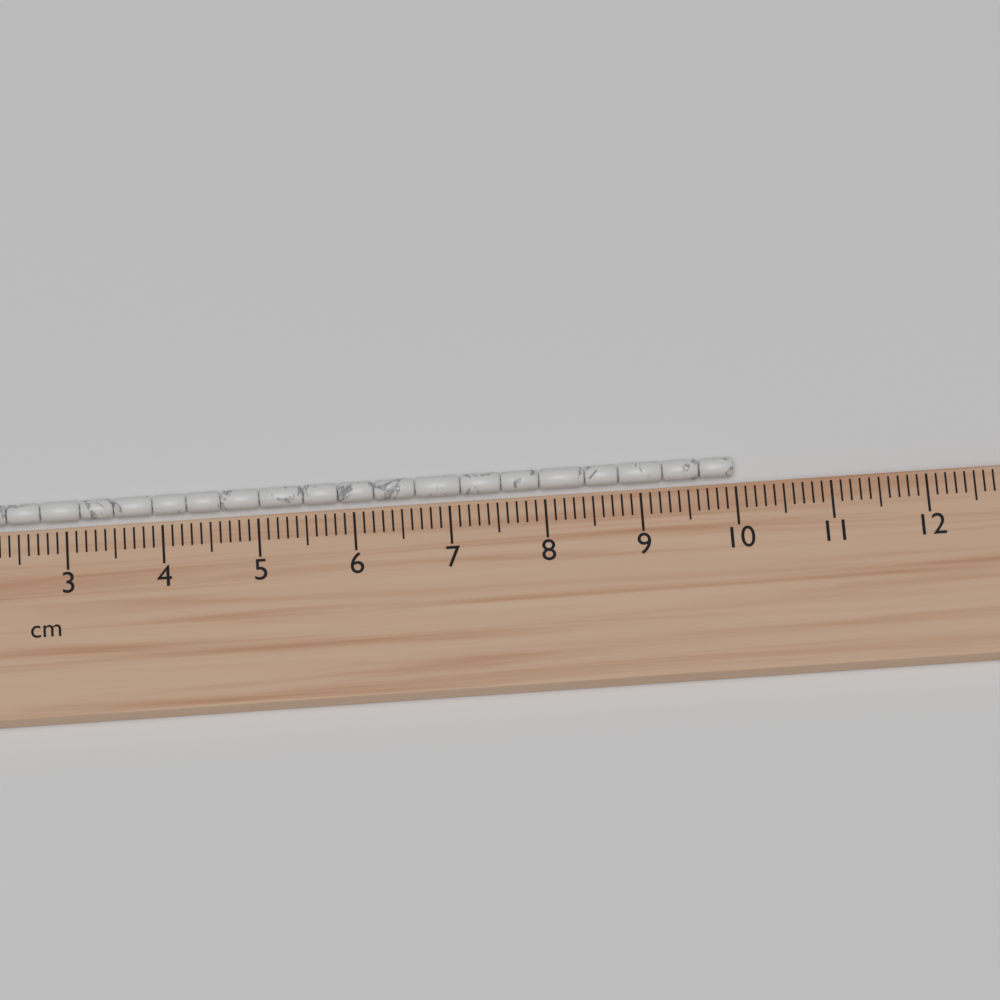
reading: 10.0 cm
